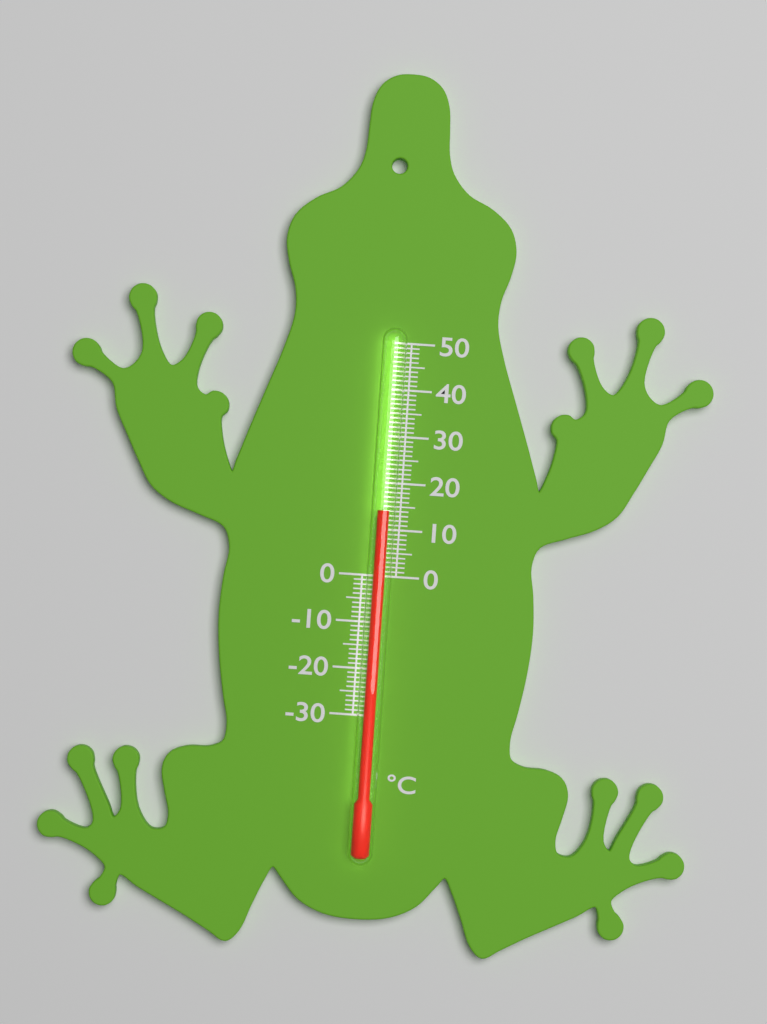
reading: 14 °C
